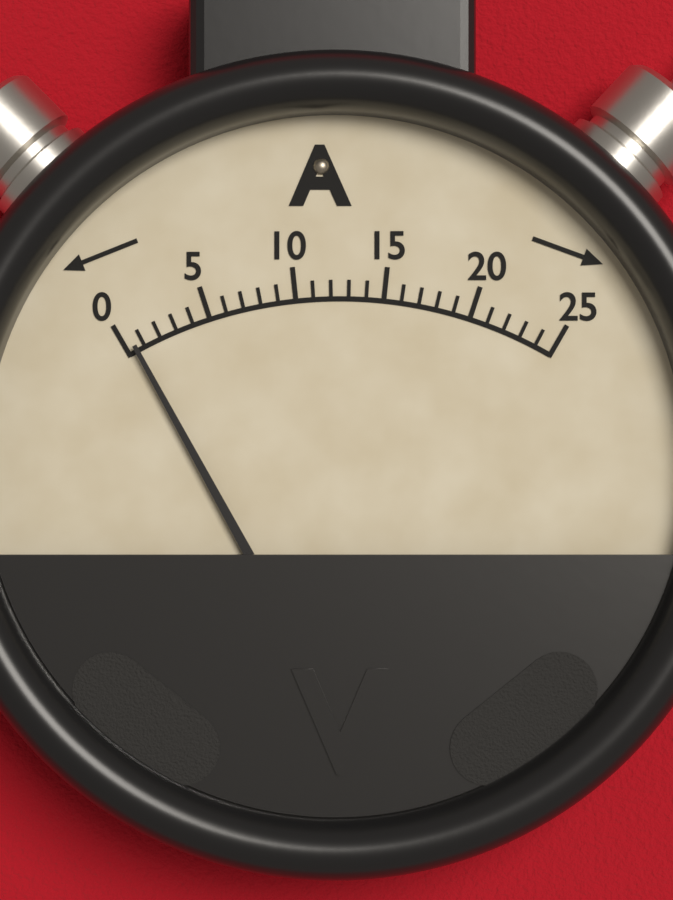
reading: 0.5 A
